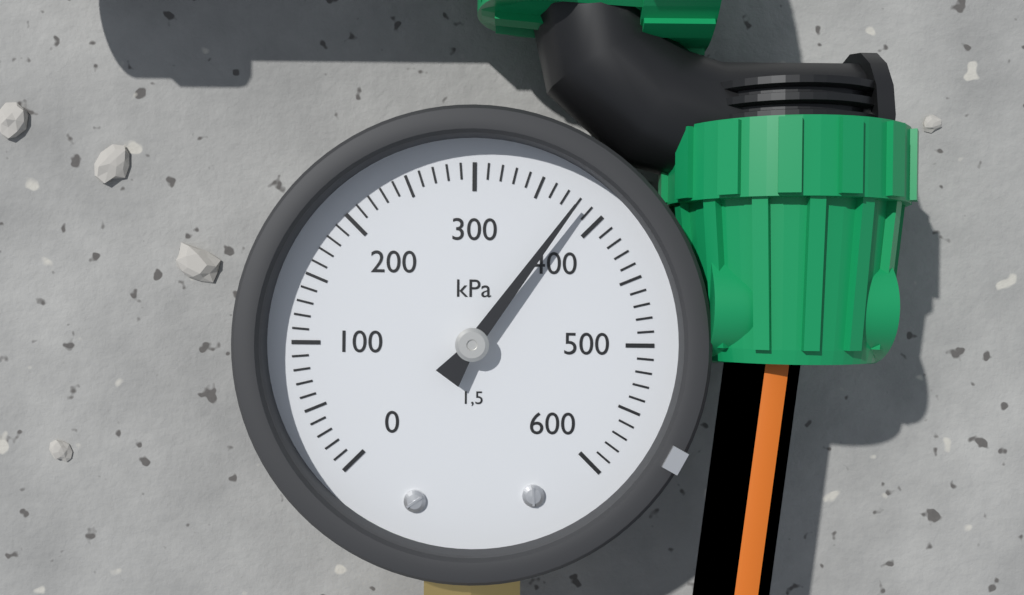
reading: 380 kPa
